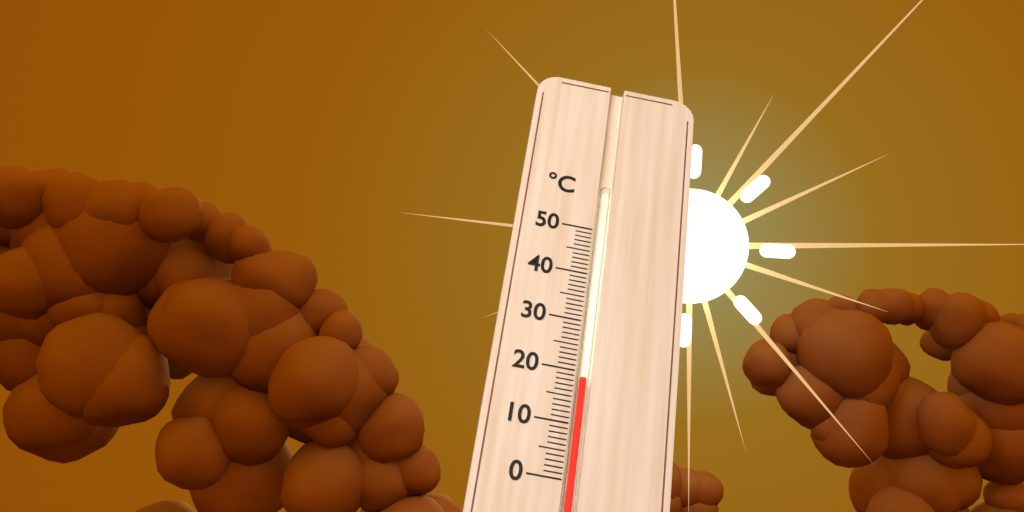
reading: 19 °C
